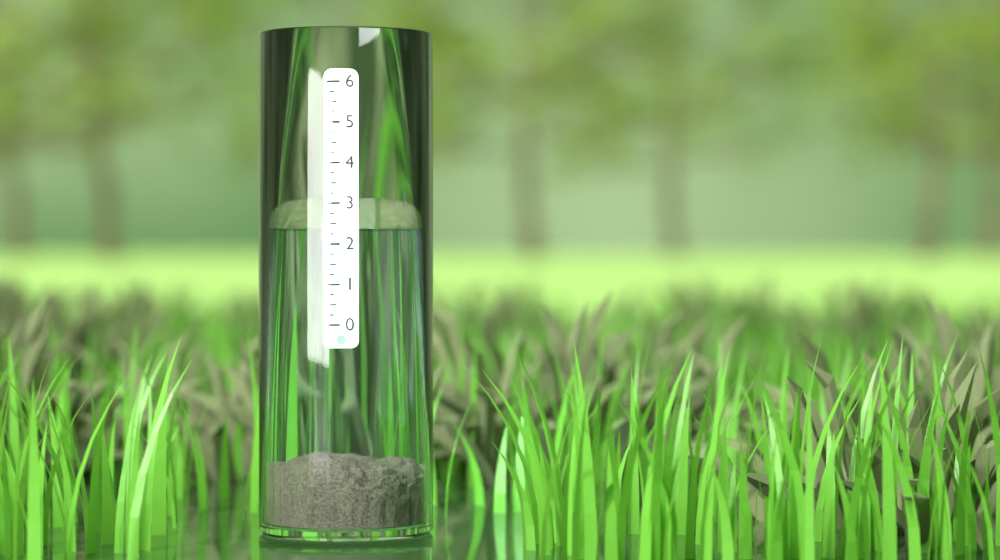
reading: 2.40 (no unit)
